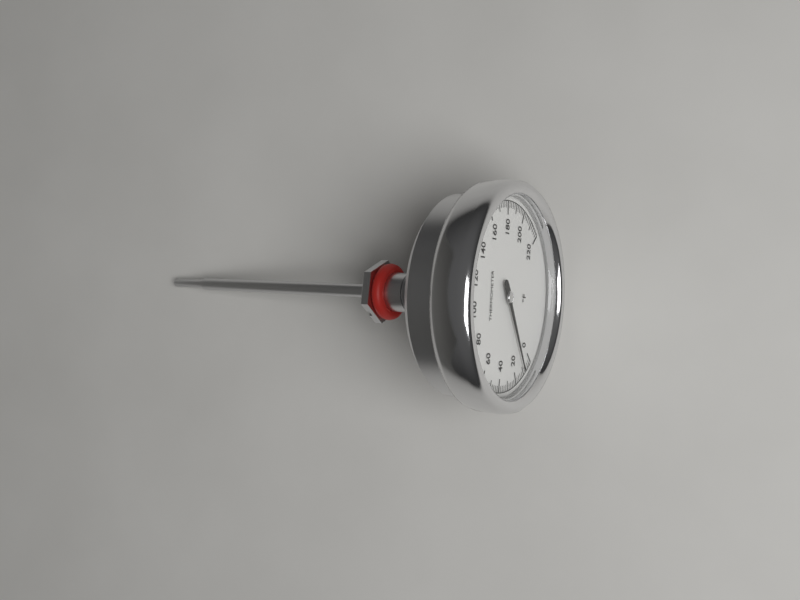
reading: 10 °F
